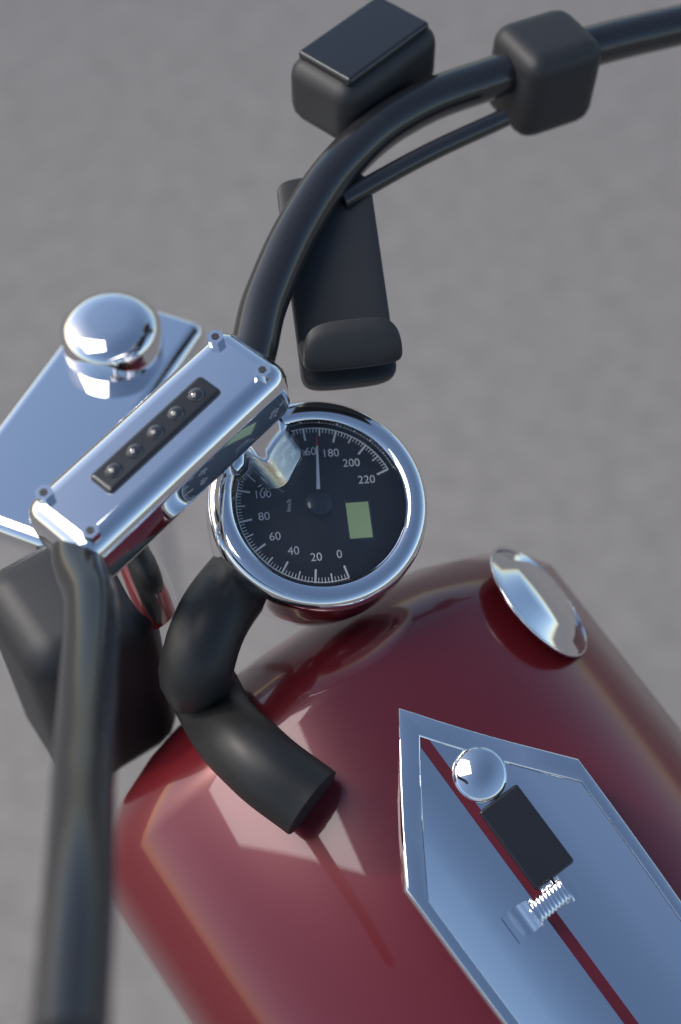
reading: 168 km/h
